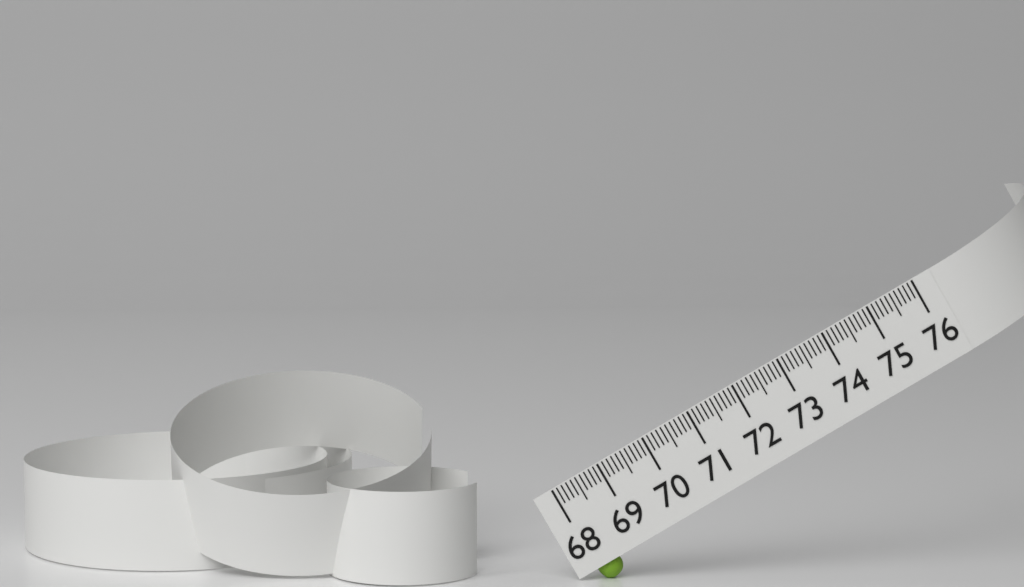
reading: 68.5 (no unit)
